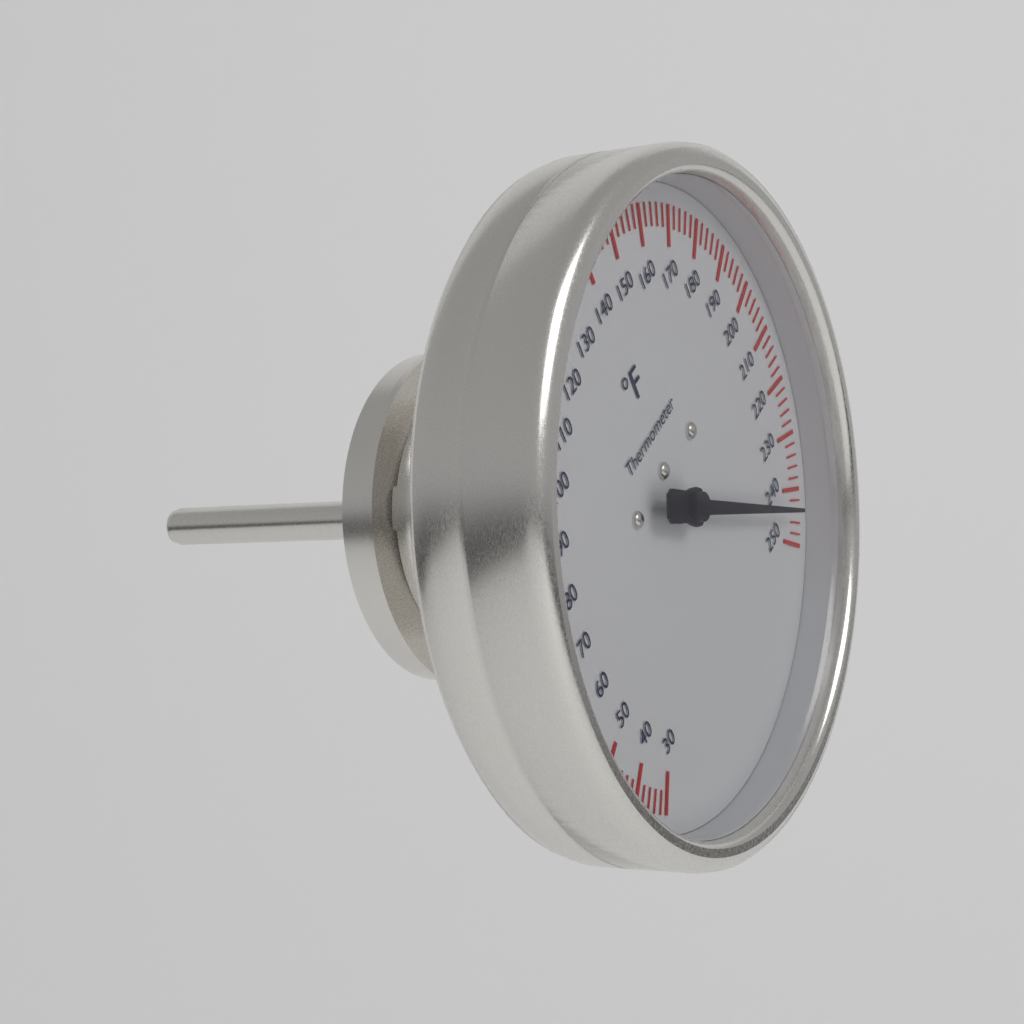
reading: 244 °F
